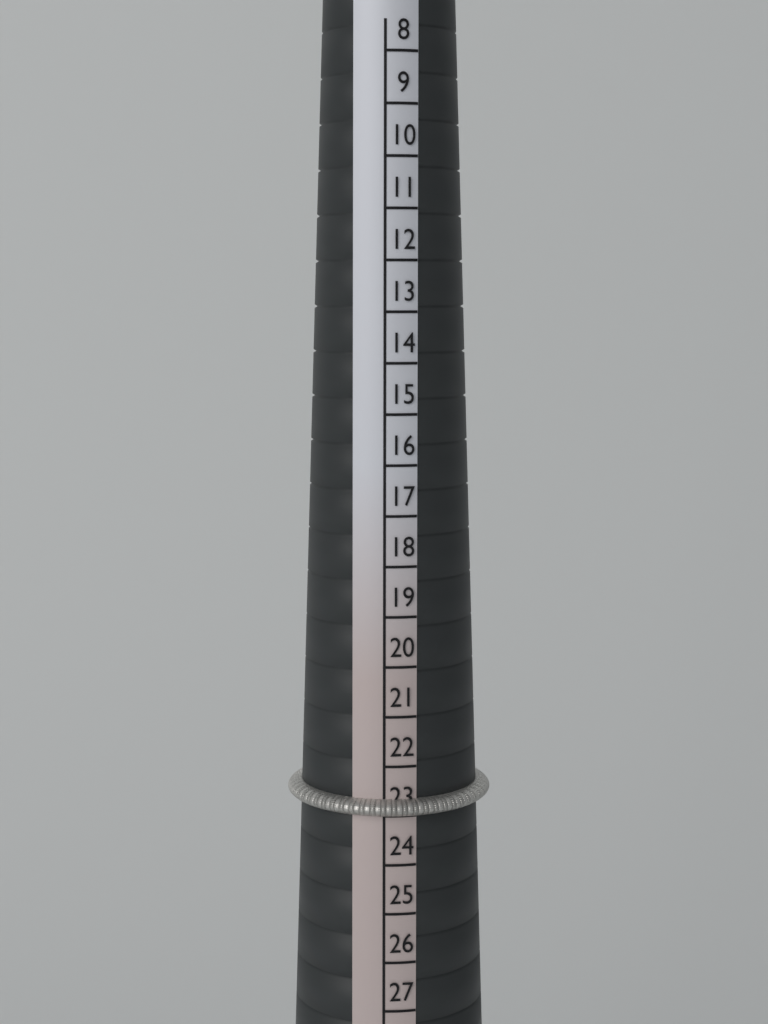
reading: 23 (no unit)
